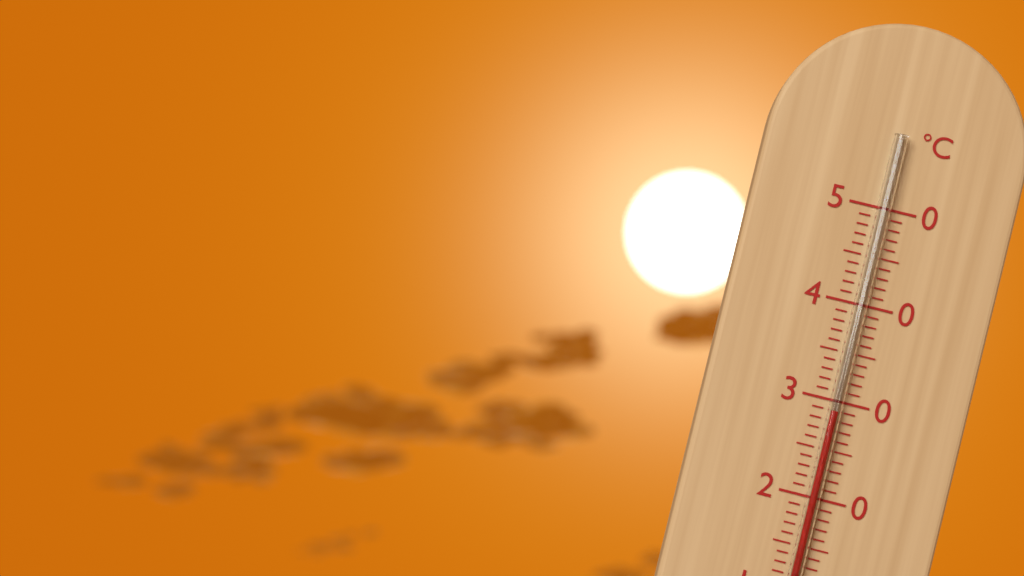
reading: 29 °C
